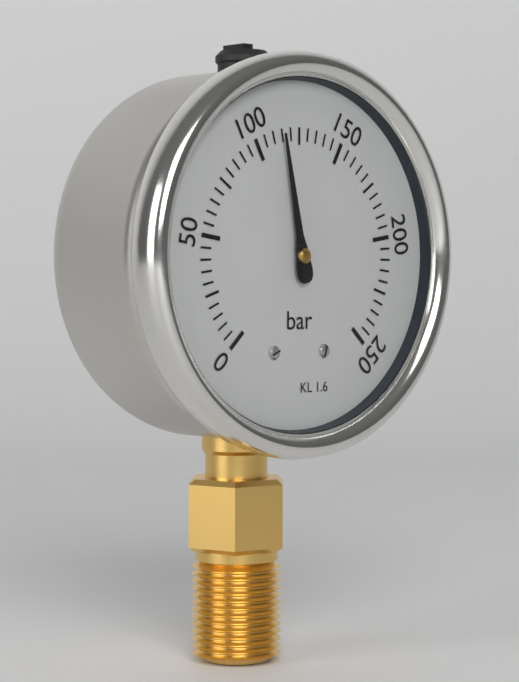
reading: 115 bar
